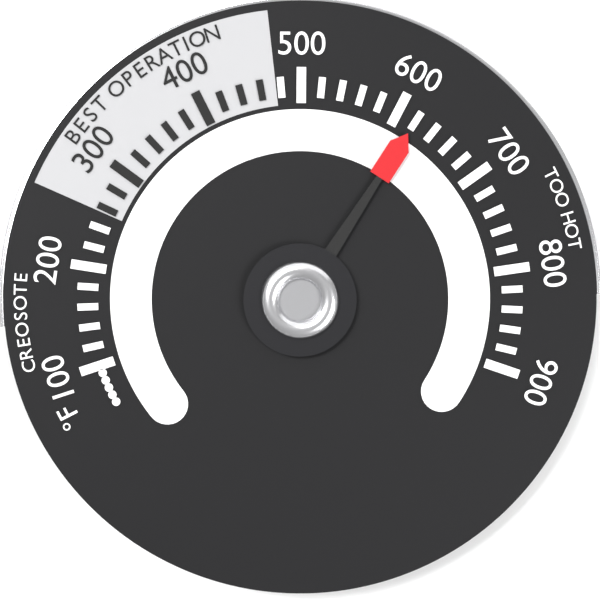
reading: 620 °F
